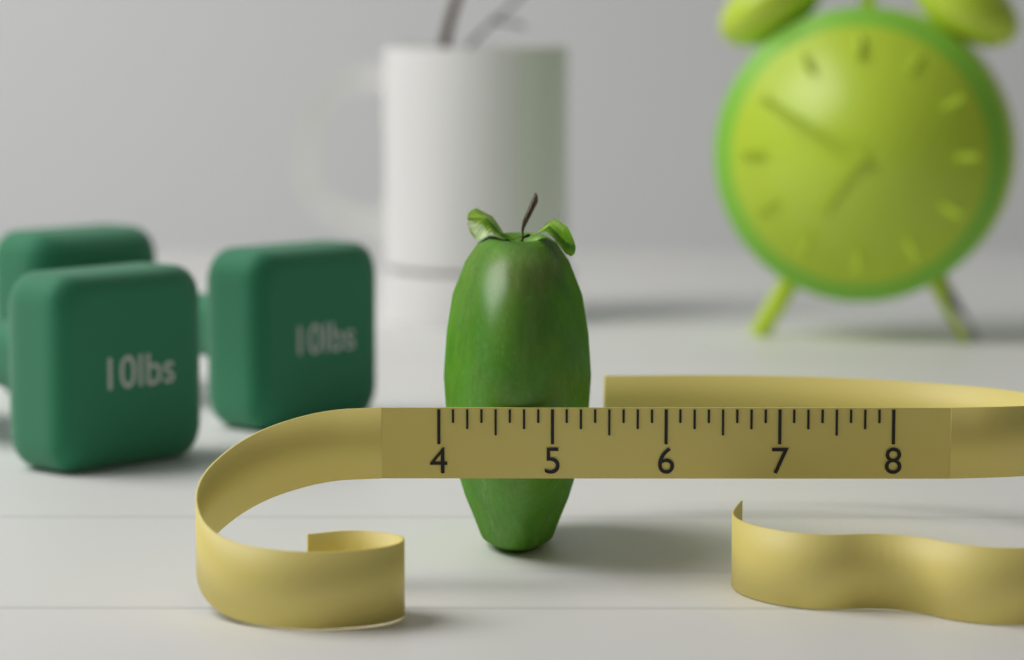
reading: 5.375 (no unit)
